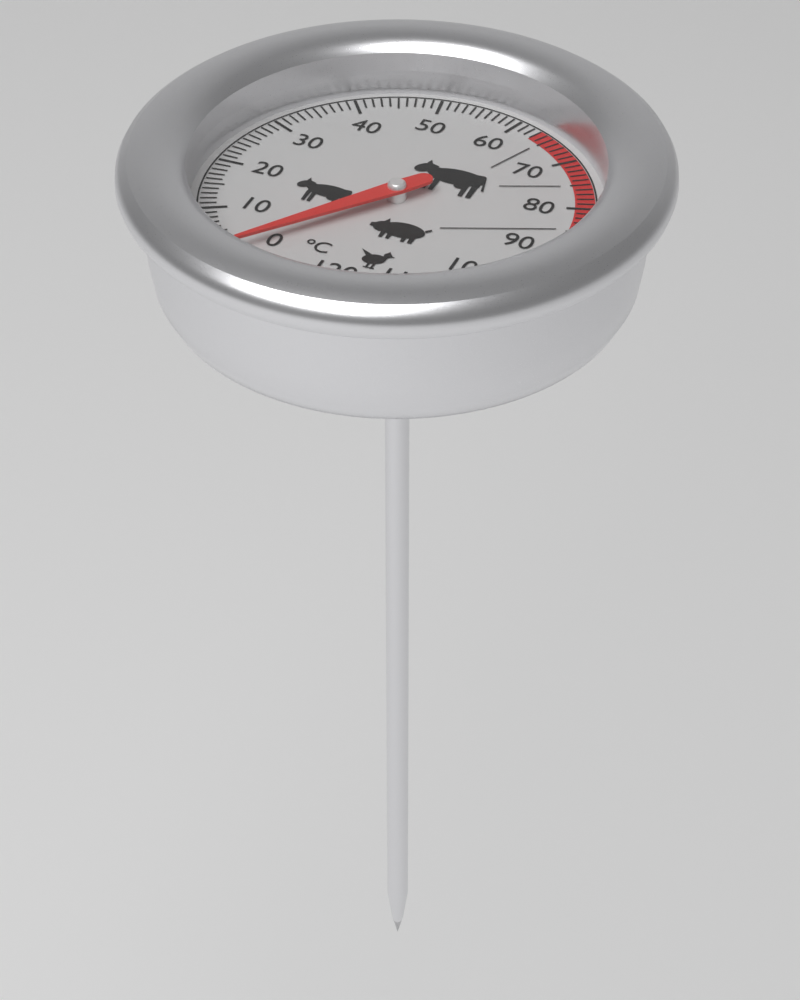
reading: 1 °C
